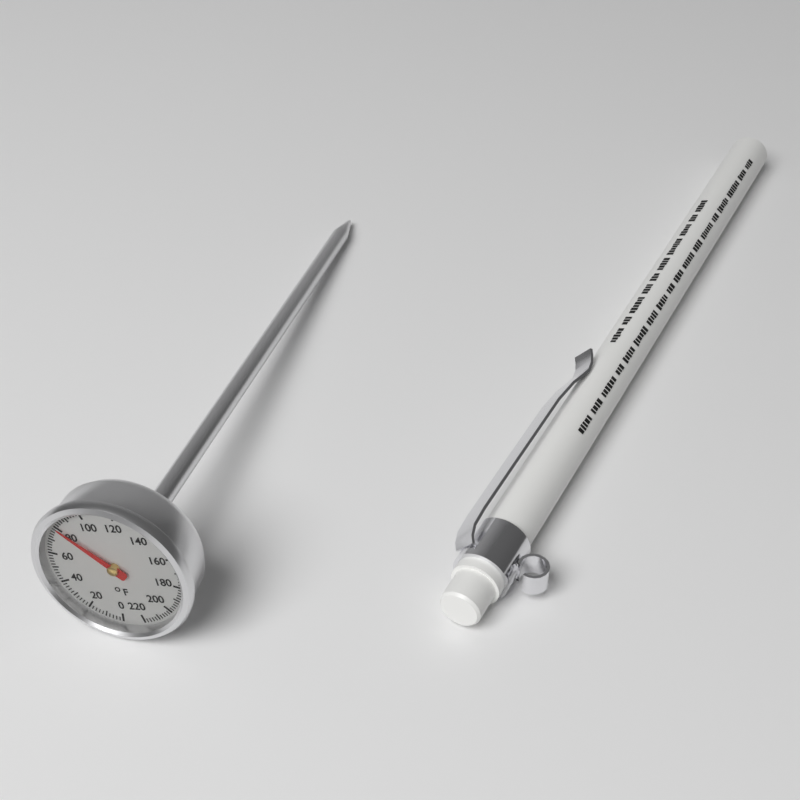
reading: 80 °F
